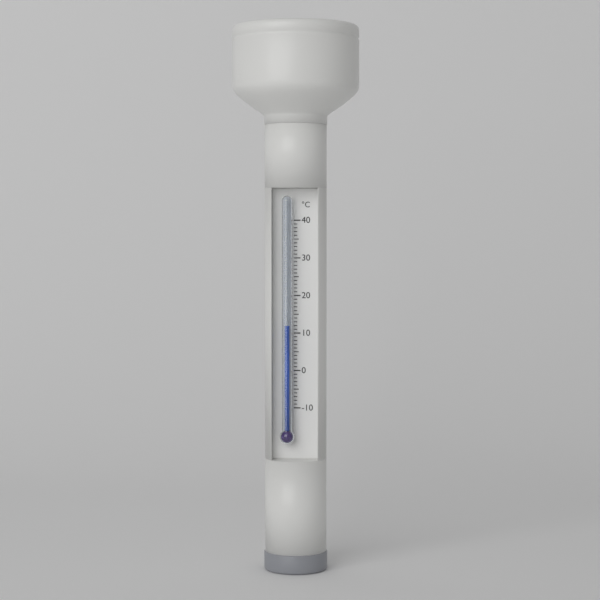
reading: 12 °C
